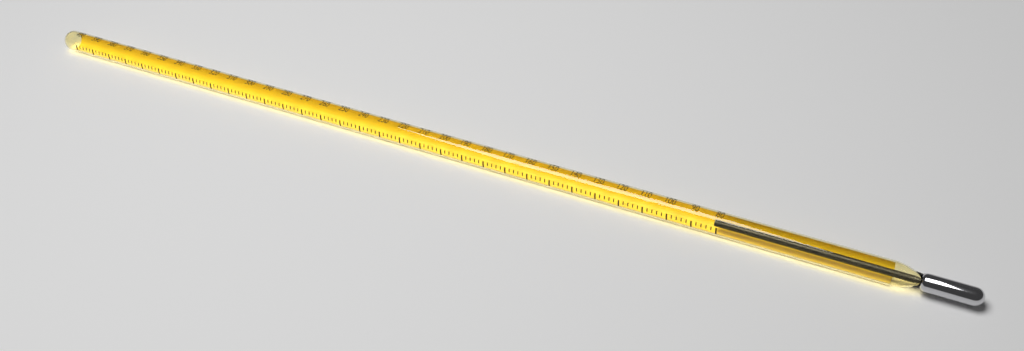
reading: 82 (no unit)
